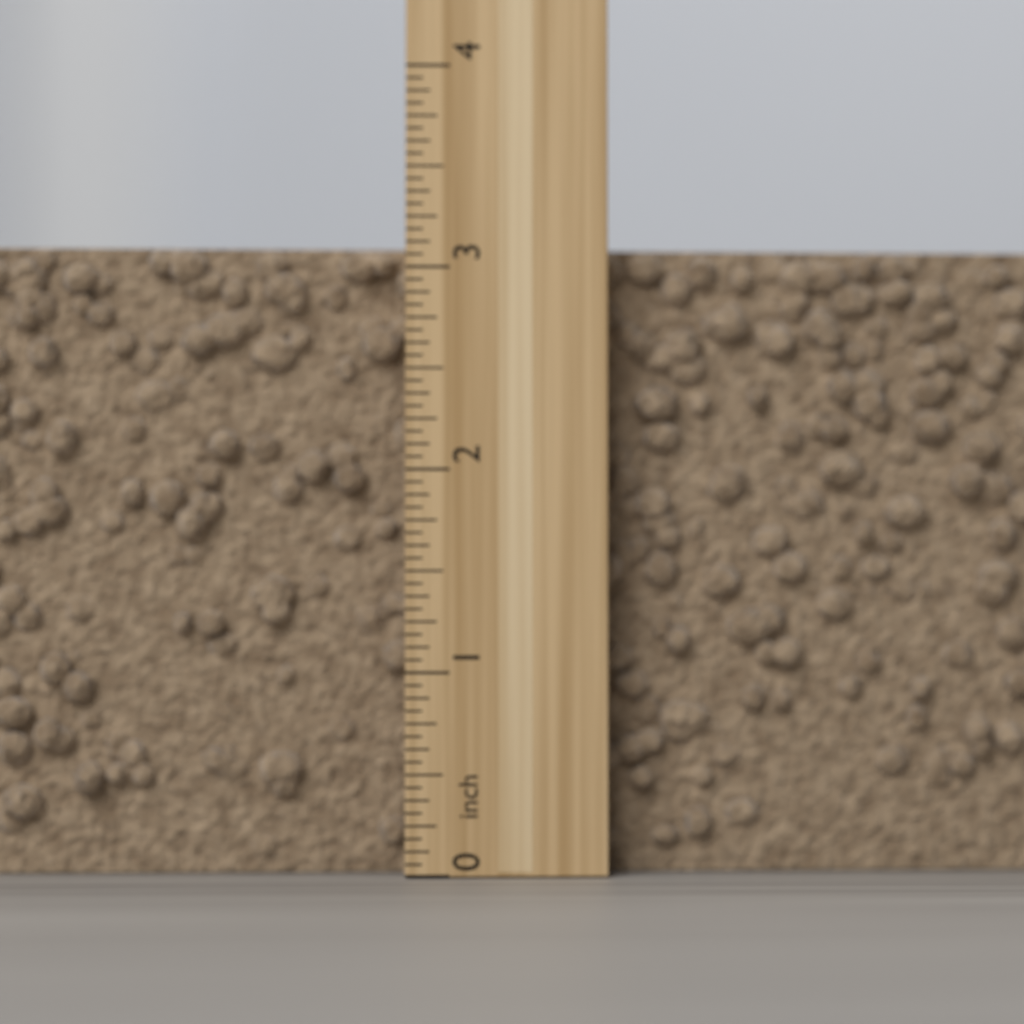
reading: 3.1250 inch
